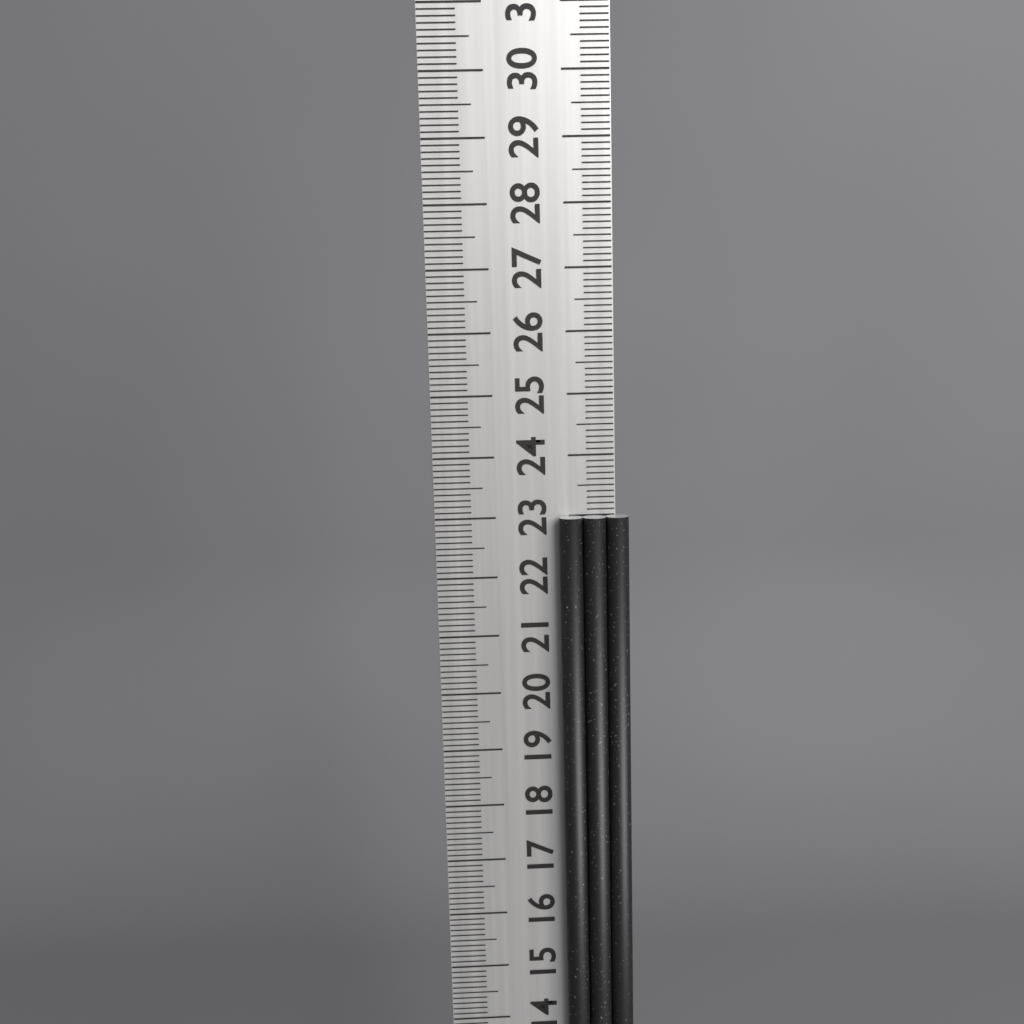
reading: 23.0 cm
